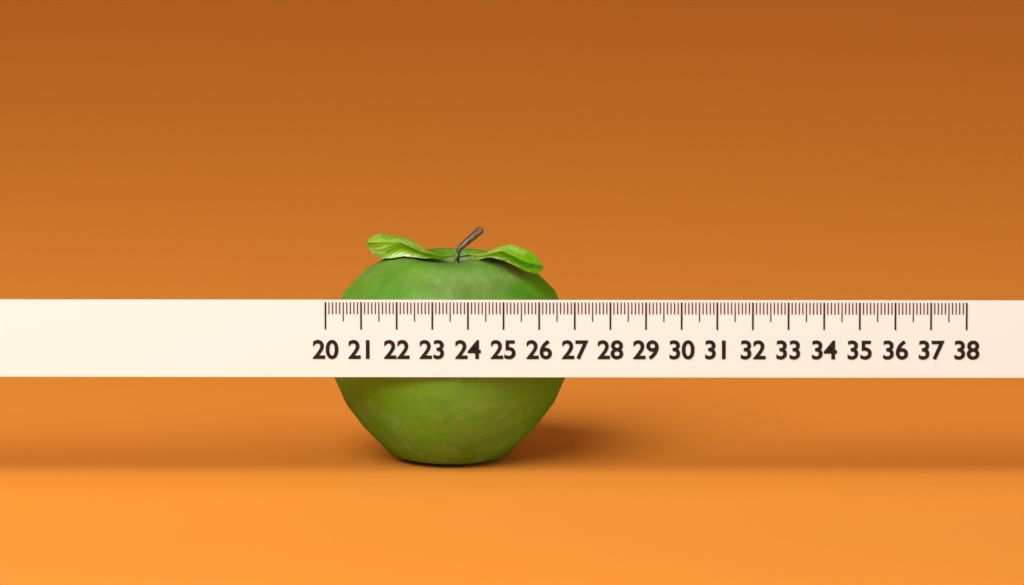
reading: 26.9 (no unit)
